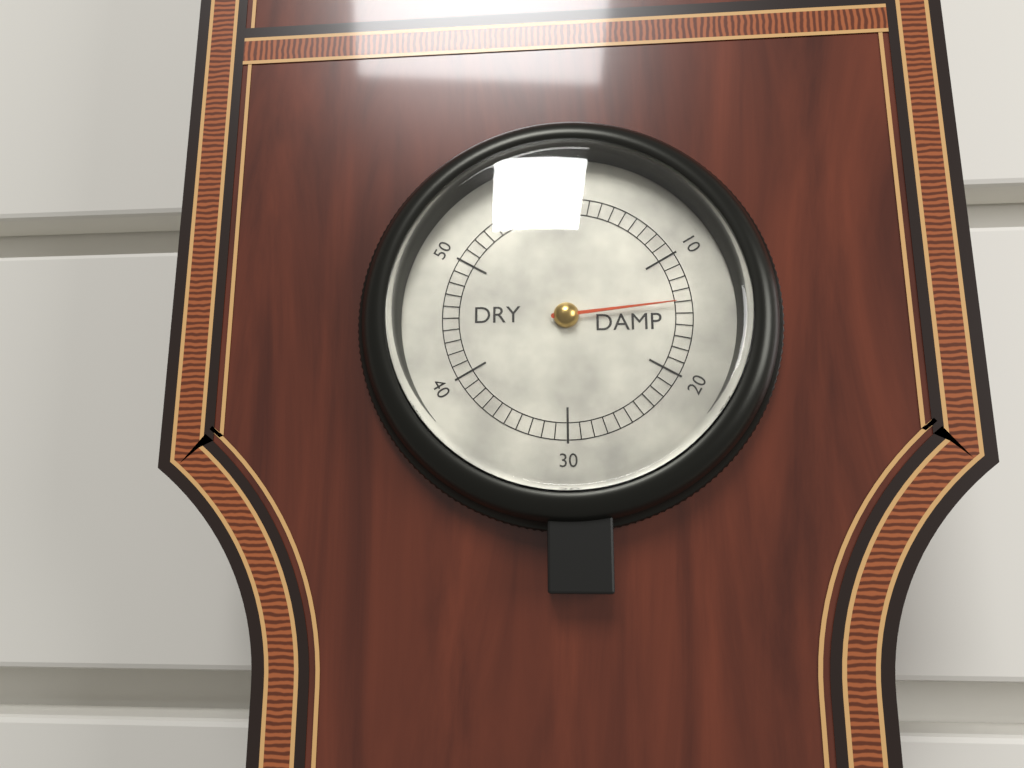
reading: 14 (no unit)
